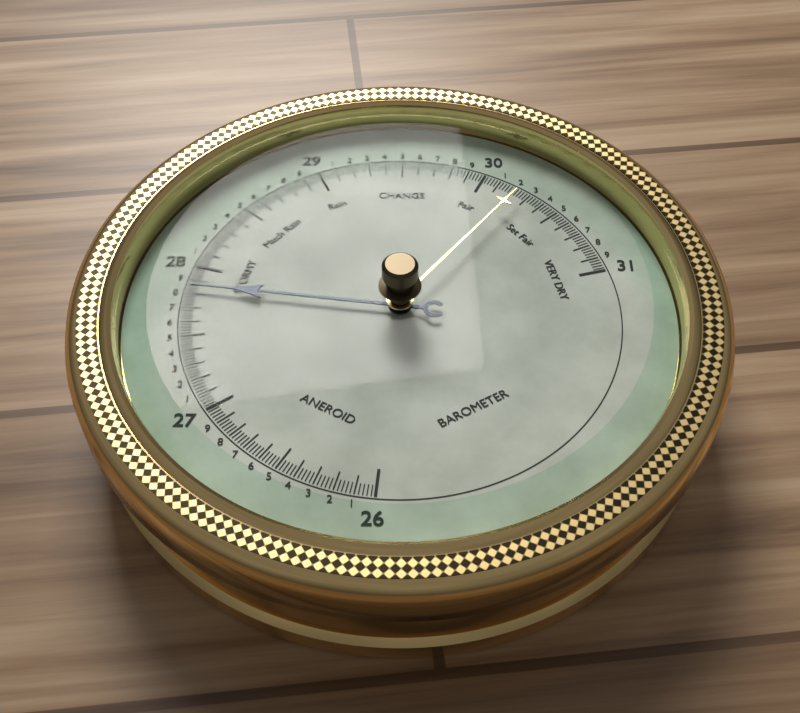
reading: 27.84 (no unit)
